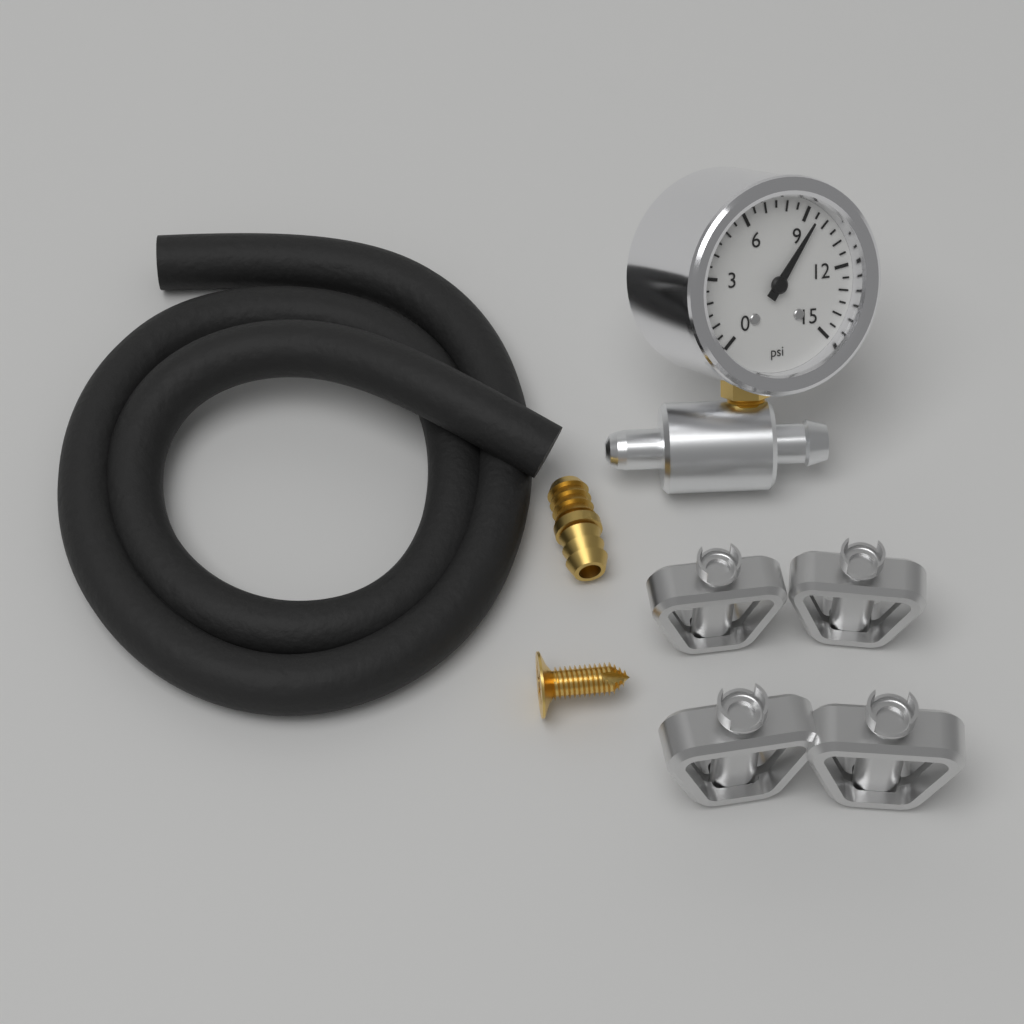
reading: 9.5 psi
